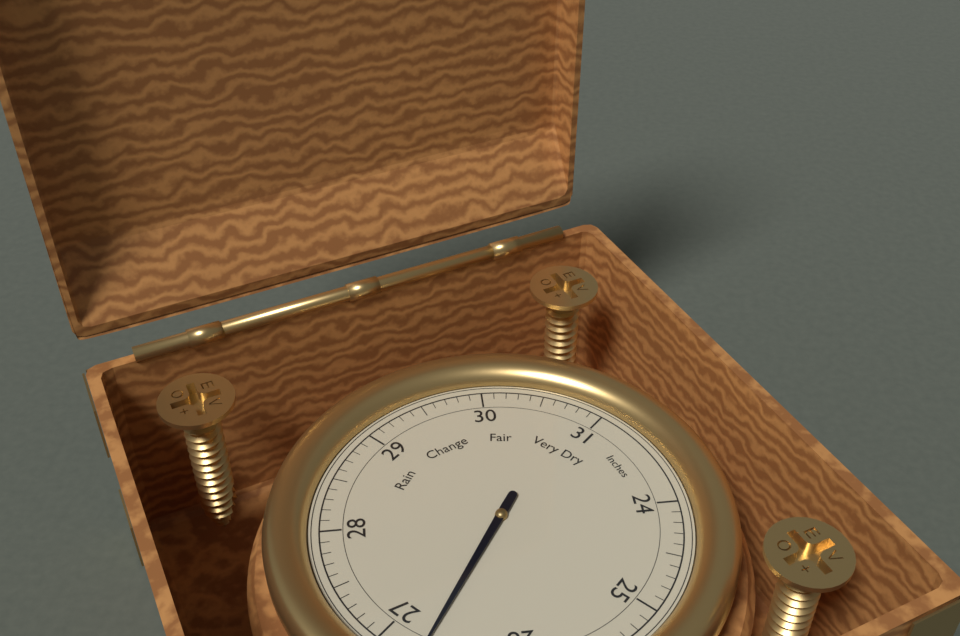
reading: 26.7 Inches
